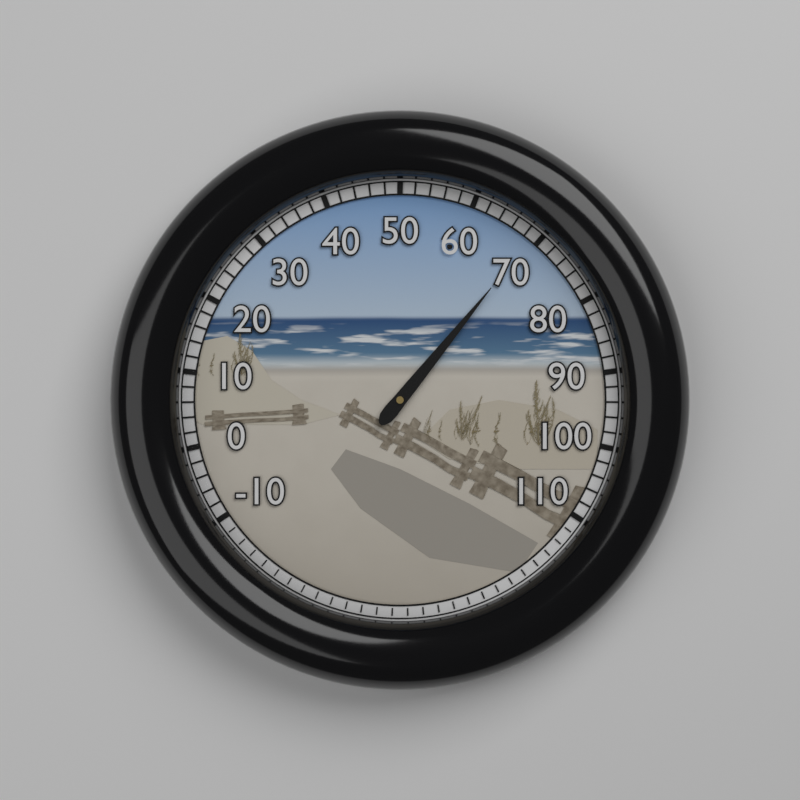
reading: 69 (no unit)
